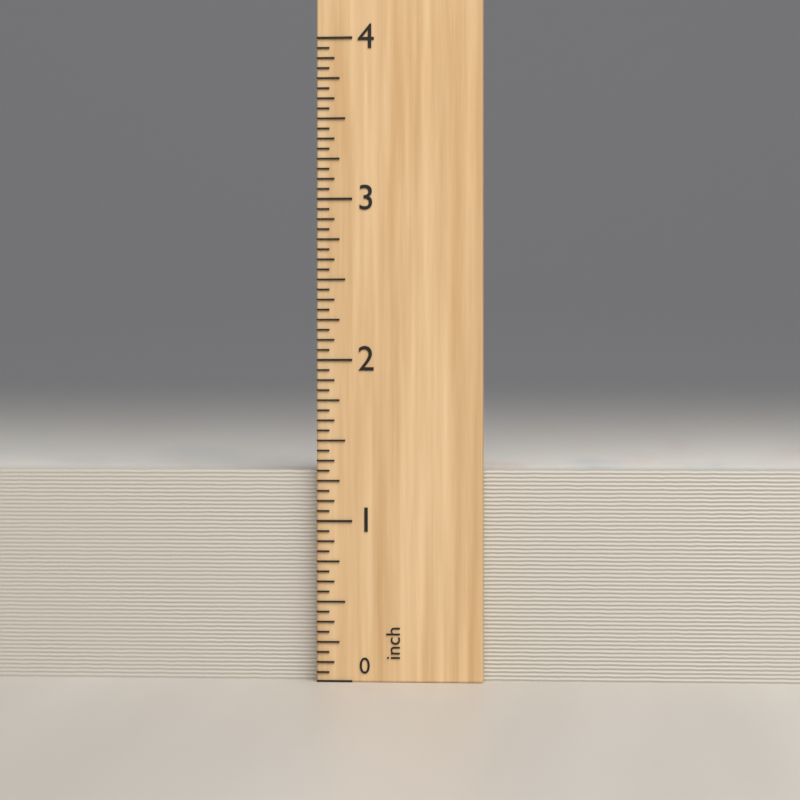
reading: 1.3125 inch
